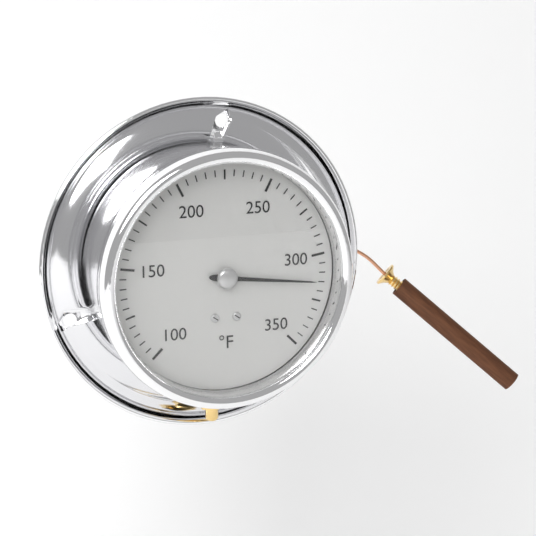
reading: 315 °F
